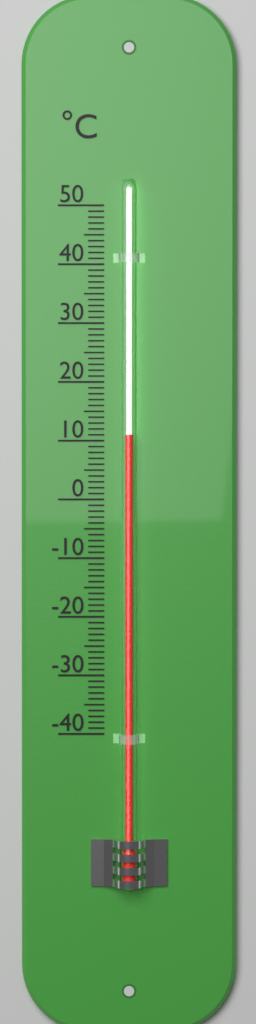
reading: 11 °C
